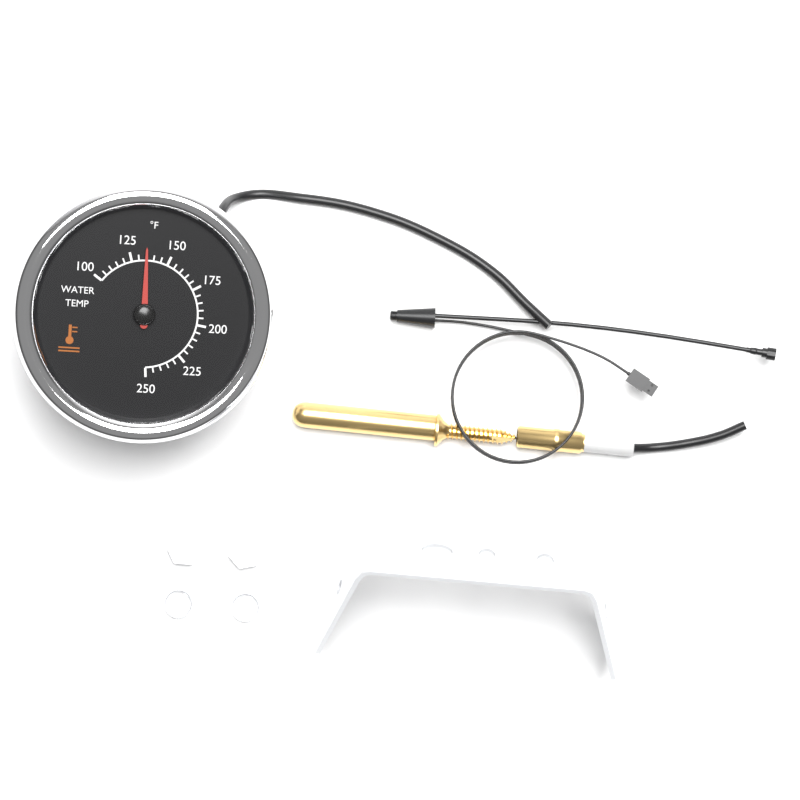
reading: 135 °F
